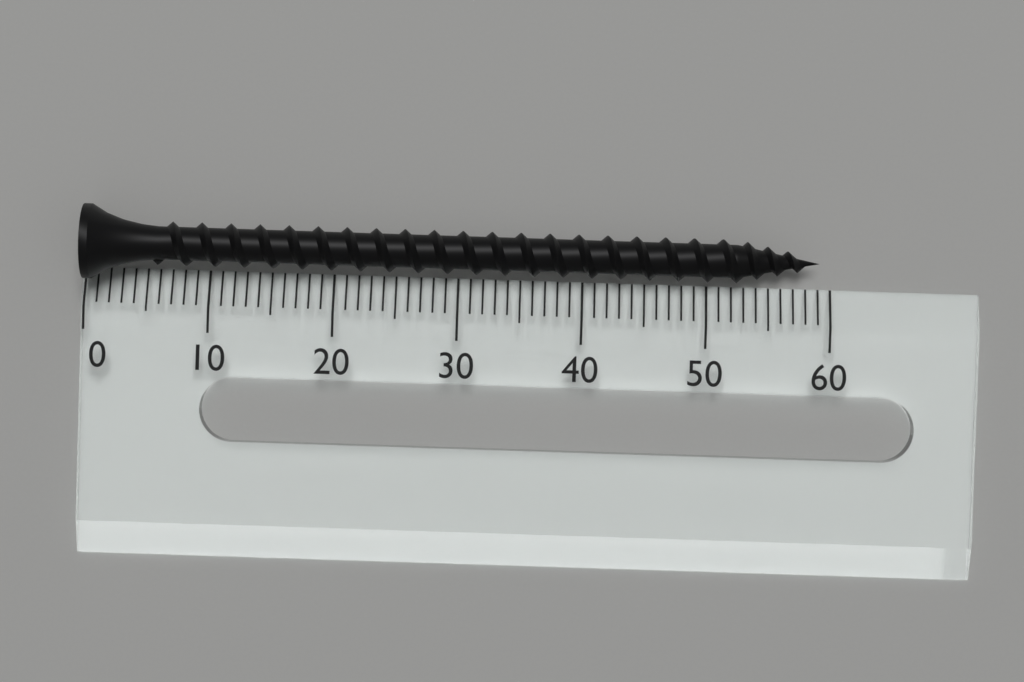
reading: 59 (no unit)
